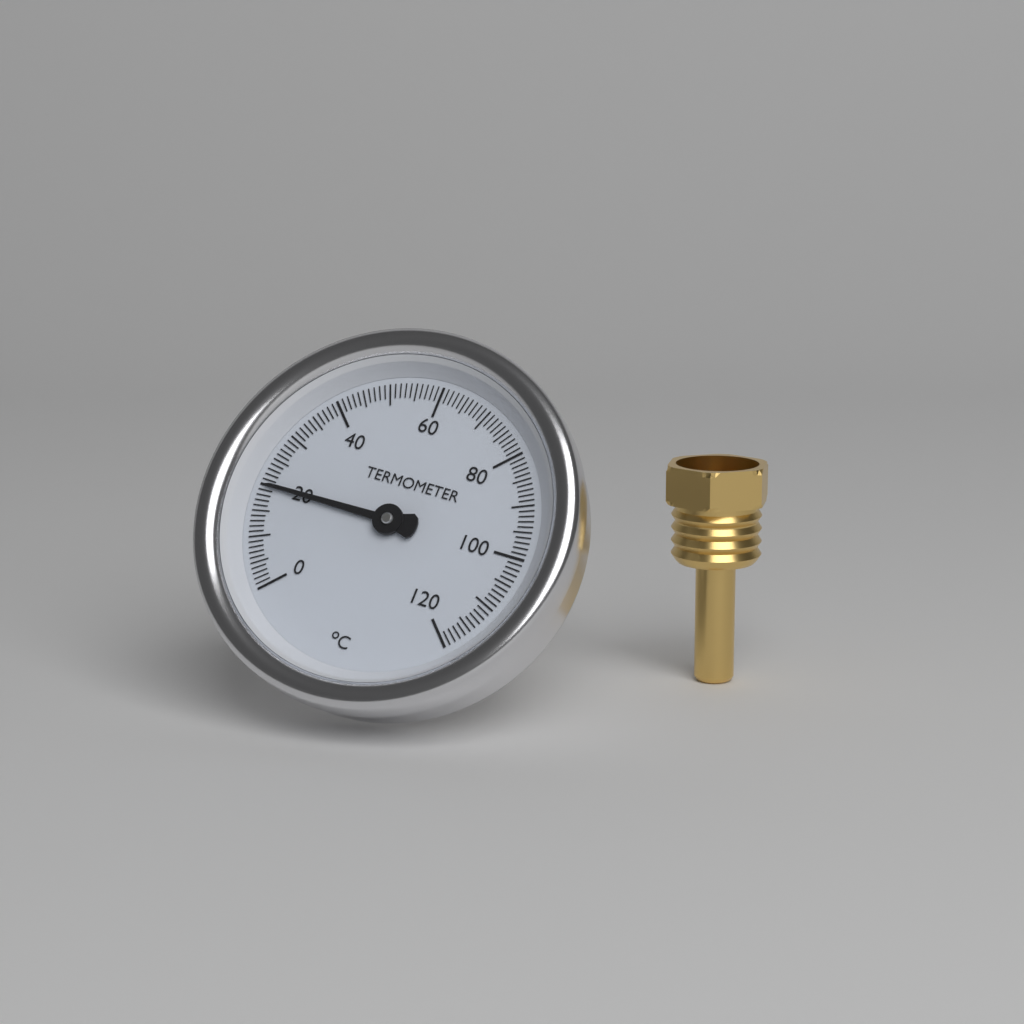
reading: 20 °C
